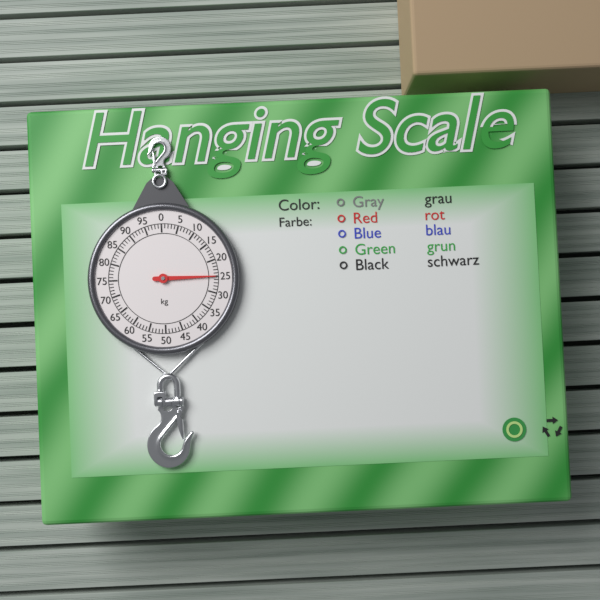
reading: 25 kg
